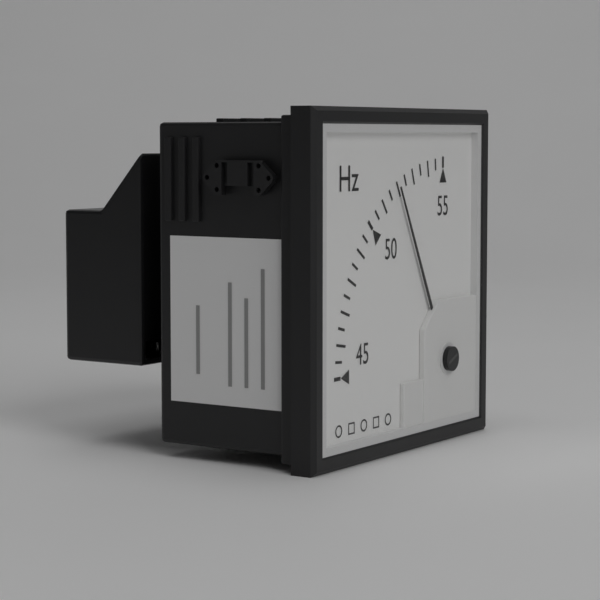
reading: 52.0 Hz
